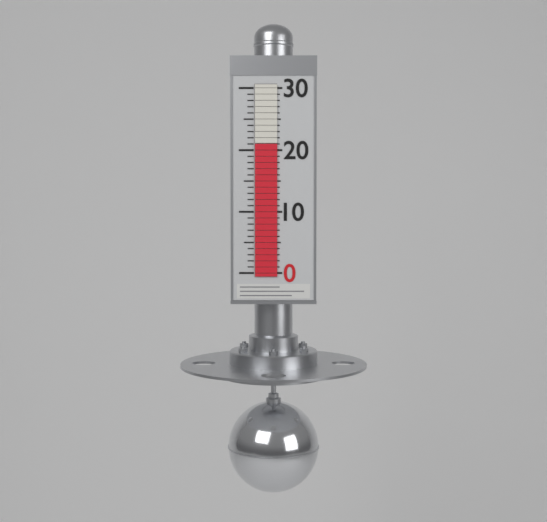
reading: 21 (no unit)
